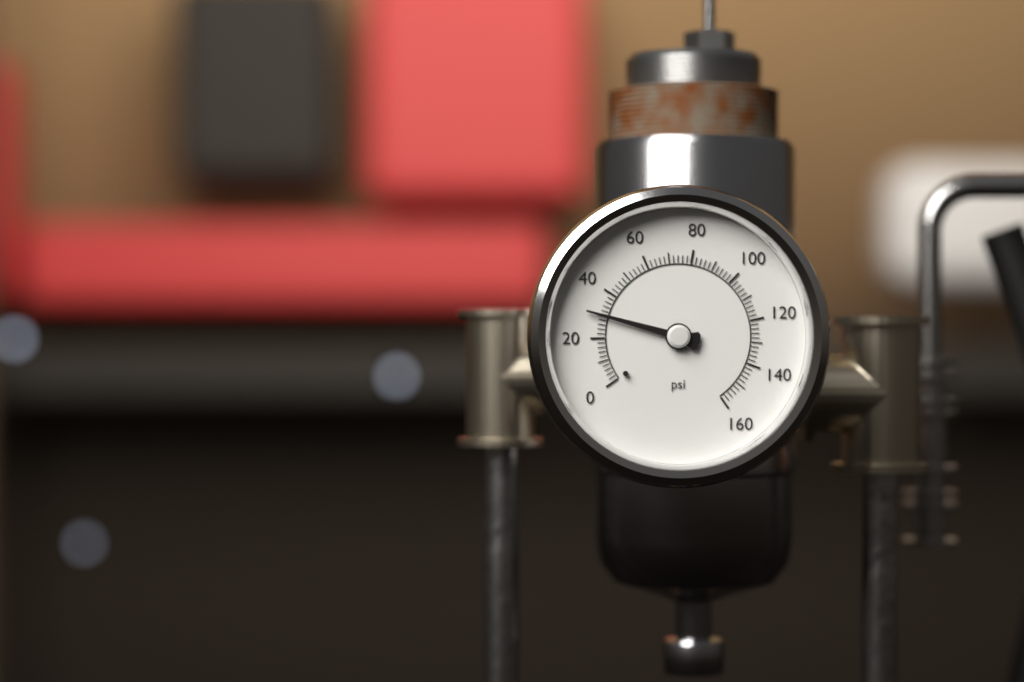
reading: 30 psi
